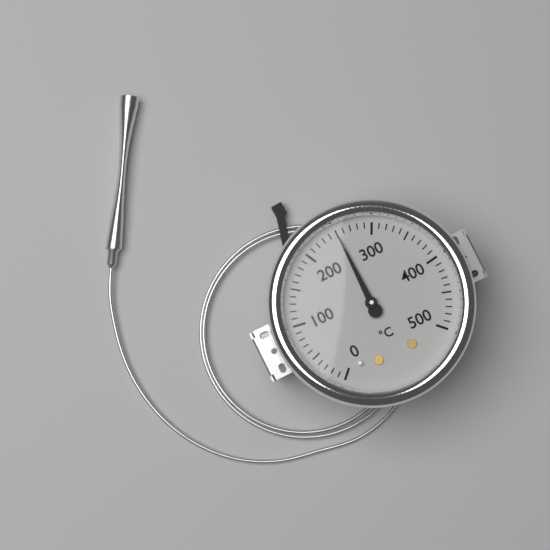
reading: 250 °C
